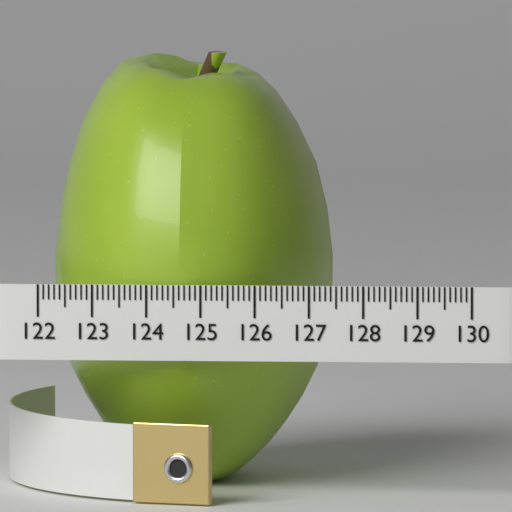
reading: 127.2 (no unit)
